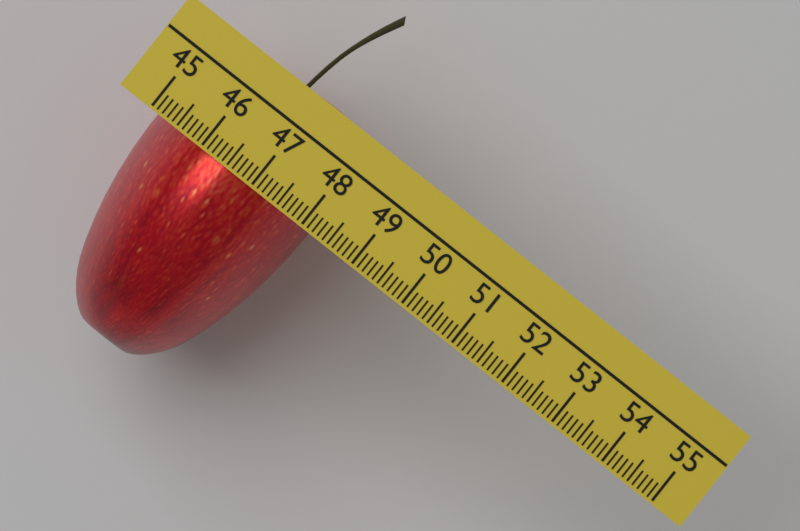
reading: 48.1 (no unit)
